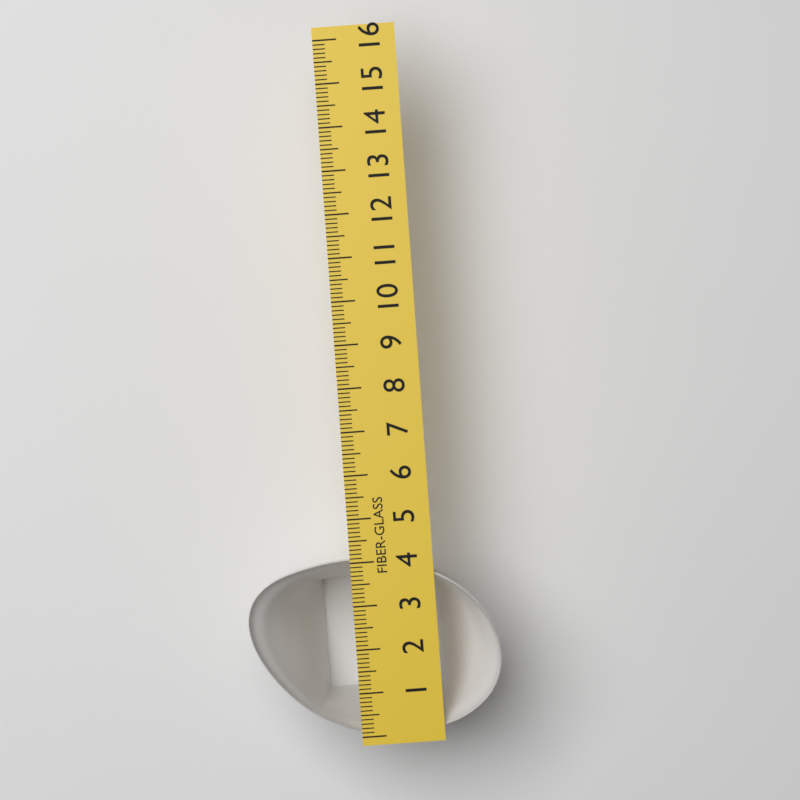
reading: 4.1 (no unit)
